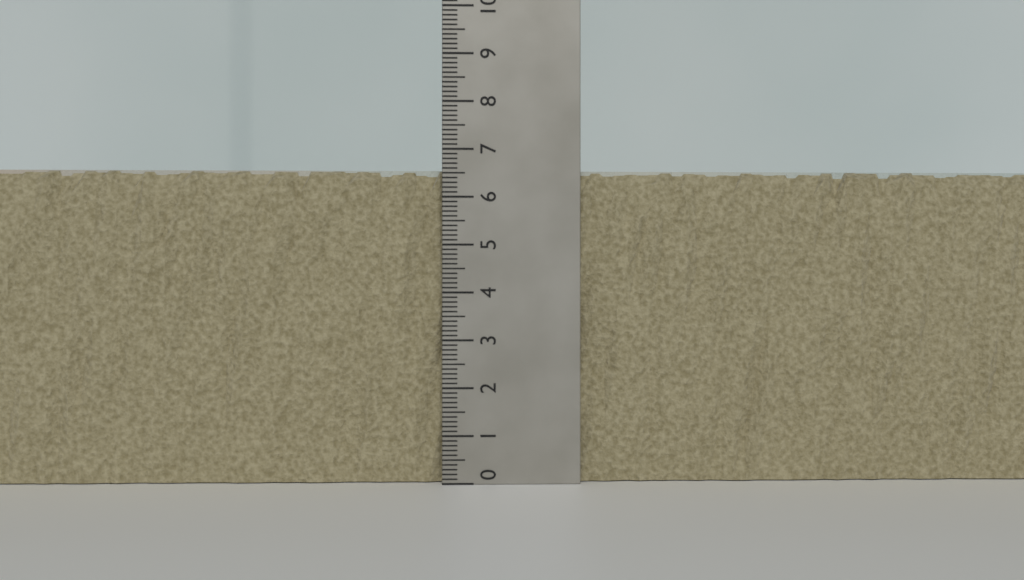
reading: 6.6 (no unit)
